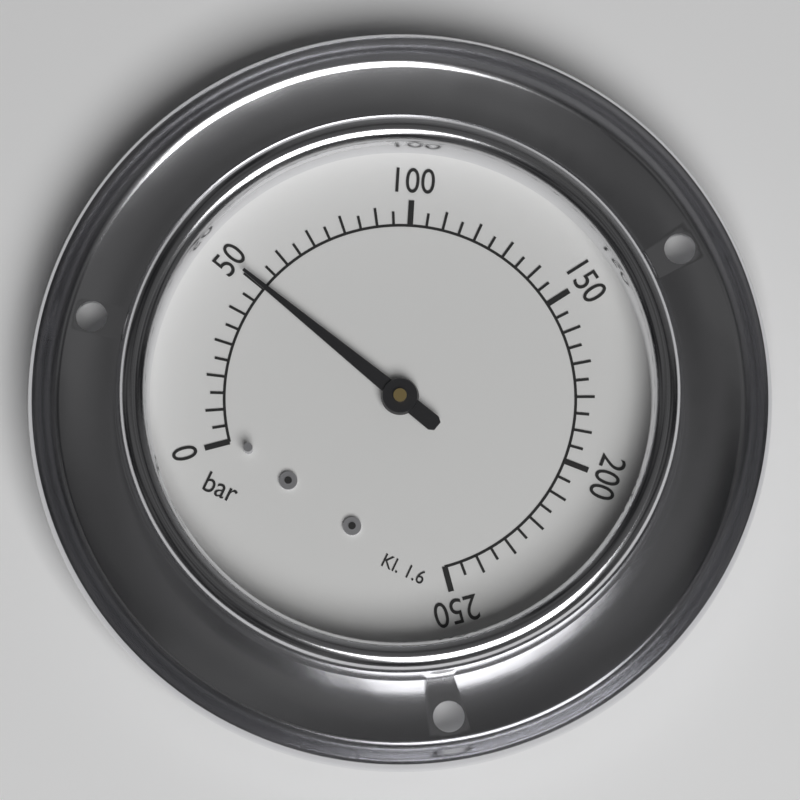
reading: 50 bar
